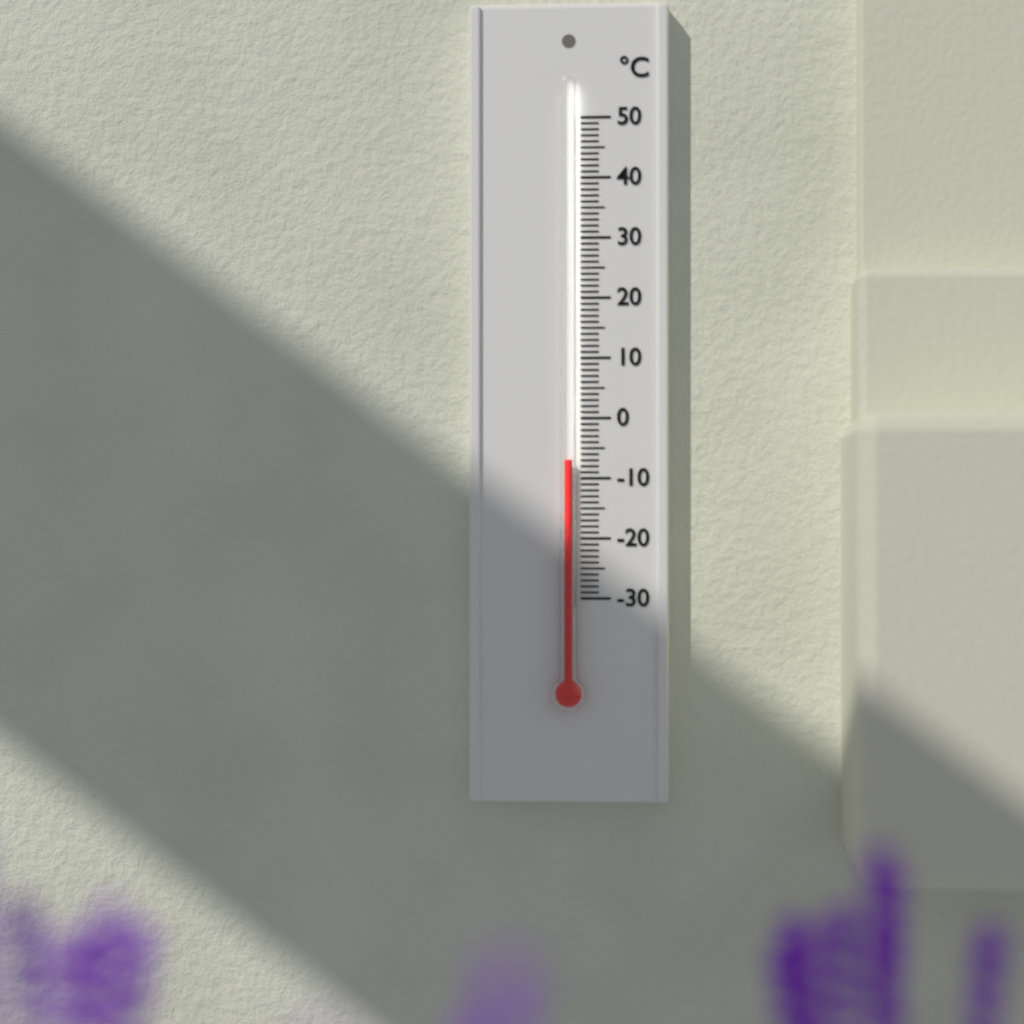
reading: -7 °C
